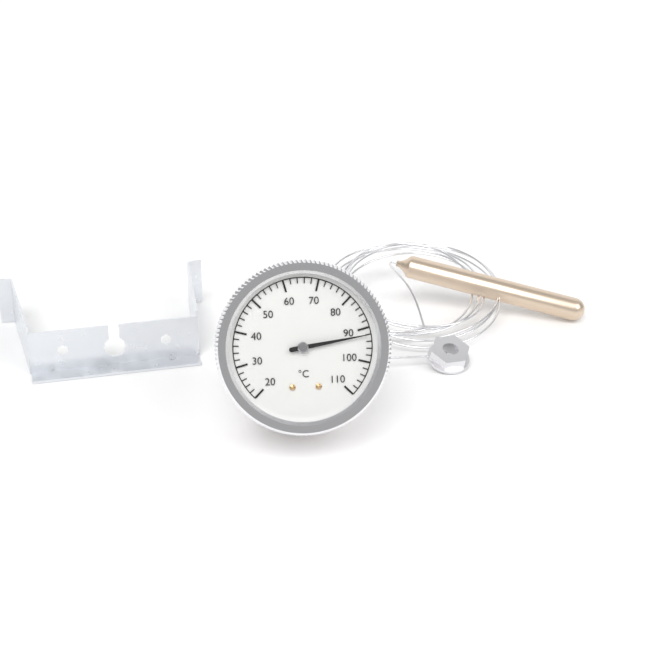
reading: 92 °C
